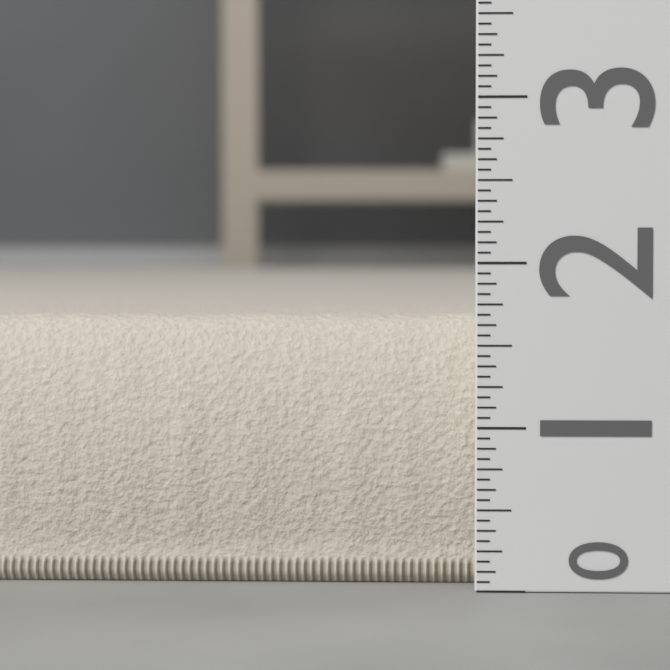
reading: 1.6875 (no unit)
